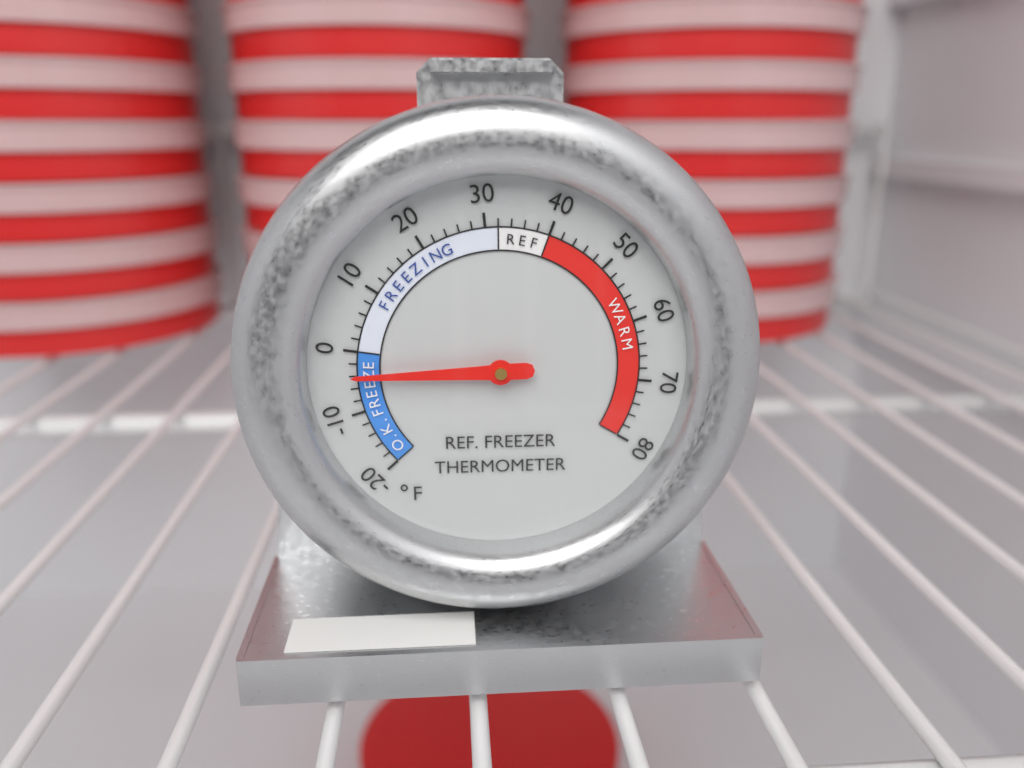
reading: -4 °F
